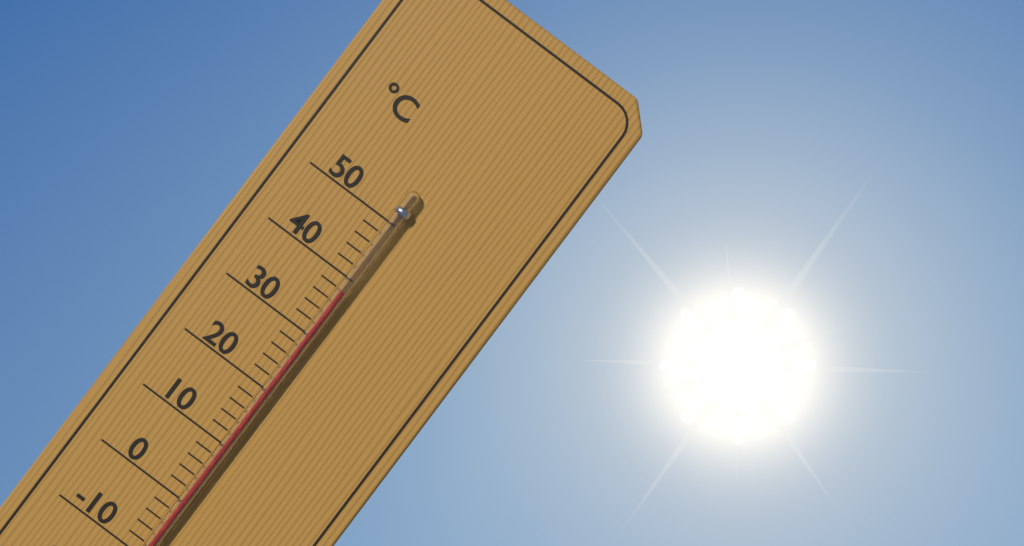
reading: 38 °C
